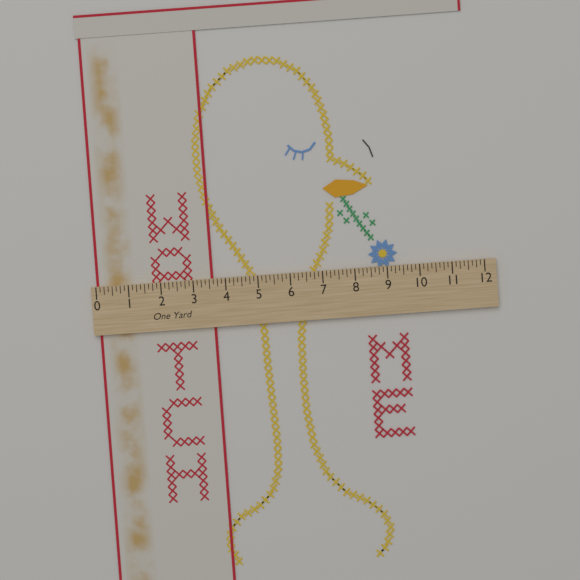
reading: 3.625 in
